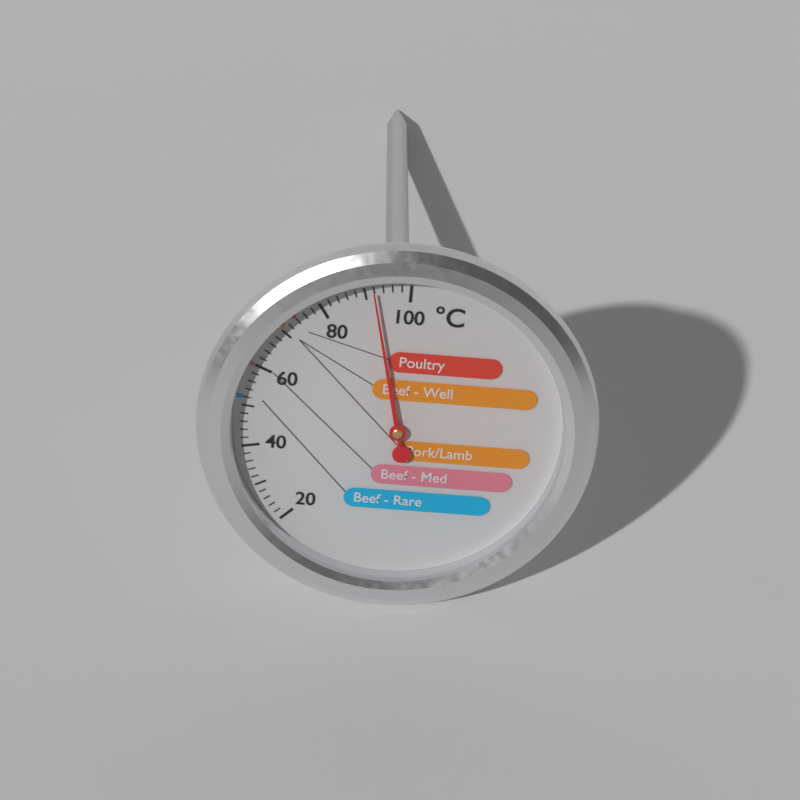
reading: 92 °C
